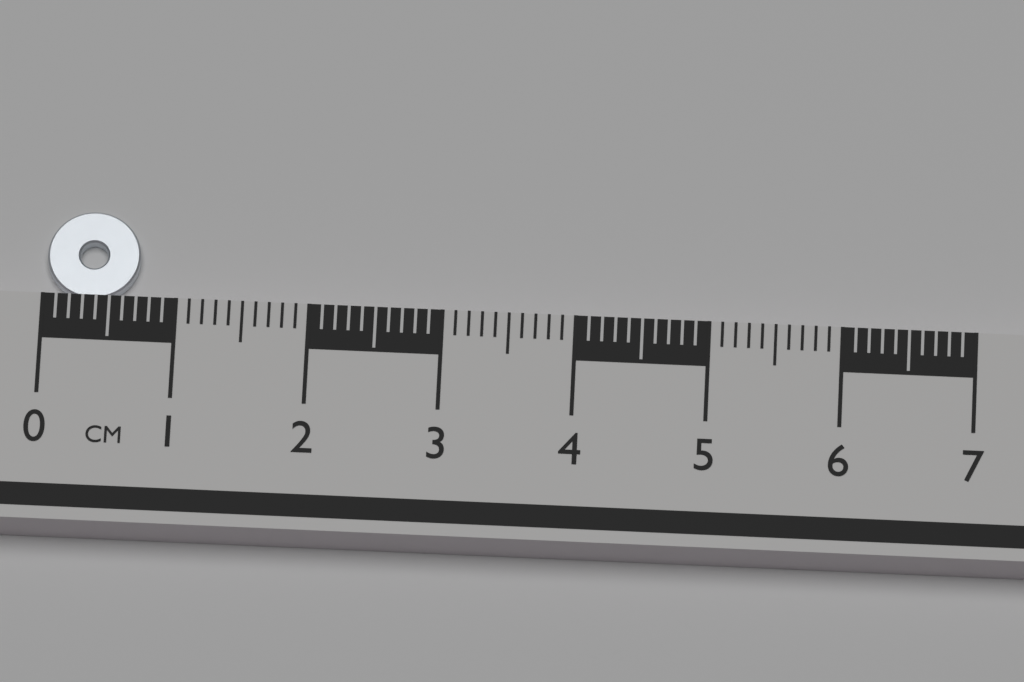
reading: 0.7 cm
